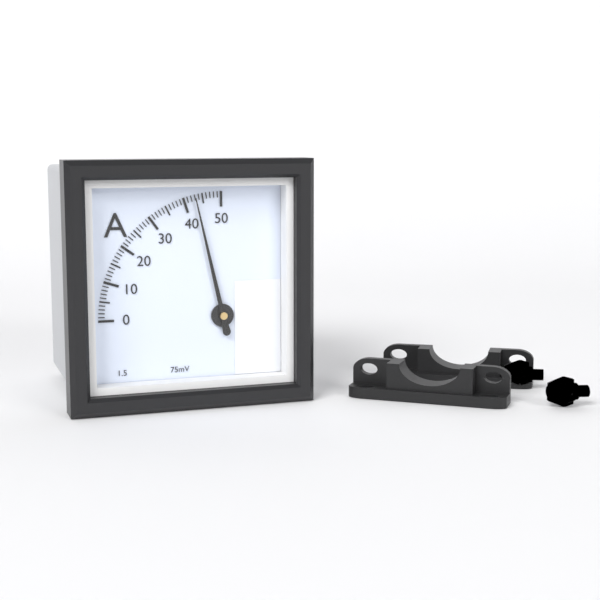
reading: 43 A
